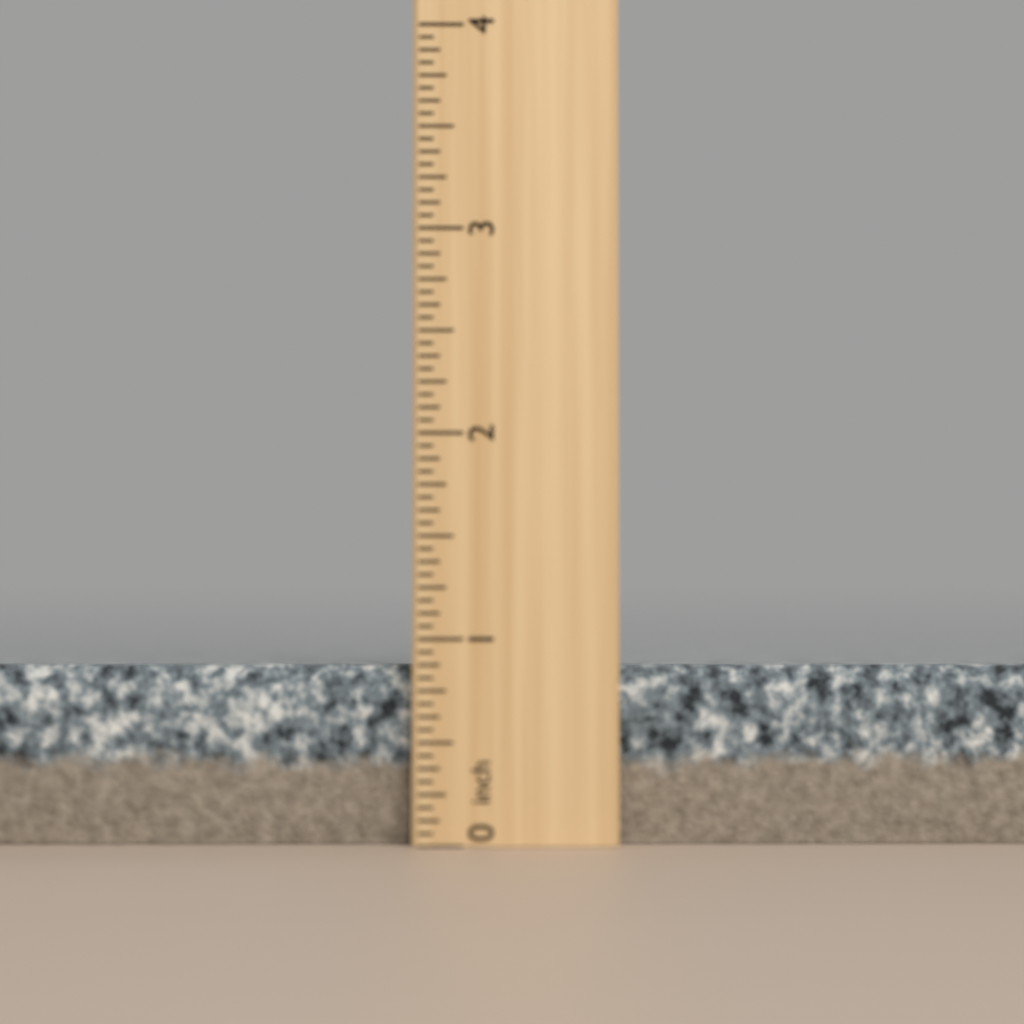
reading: 0.8750 inch
